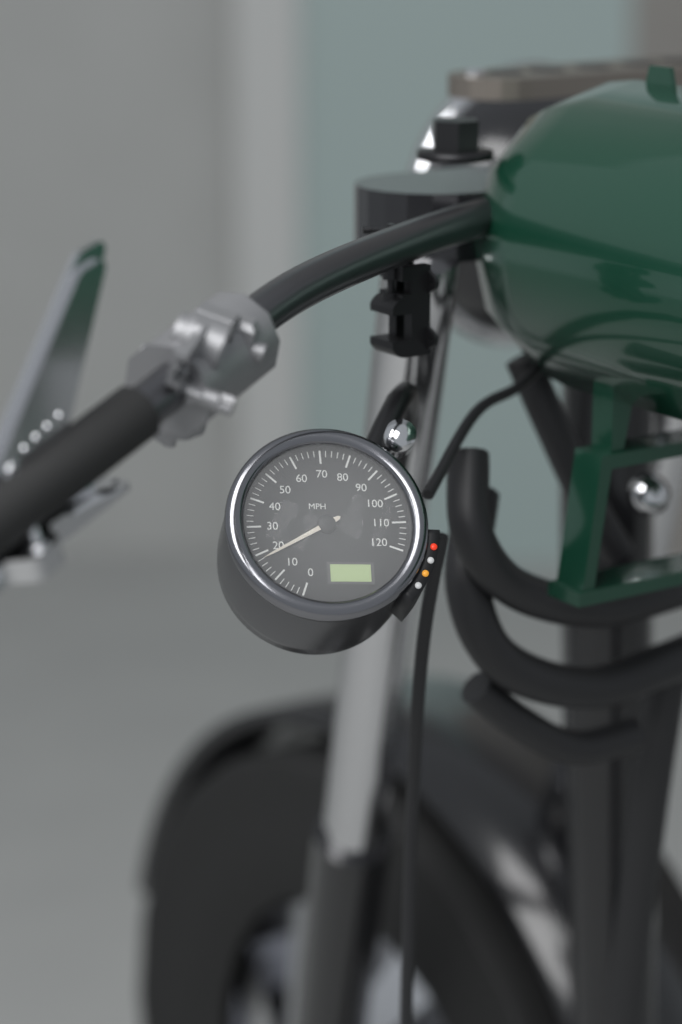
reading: 18 MPH
